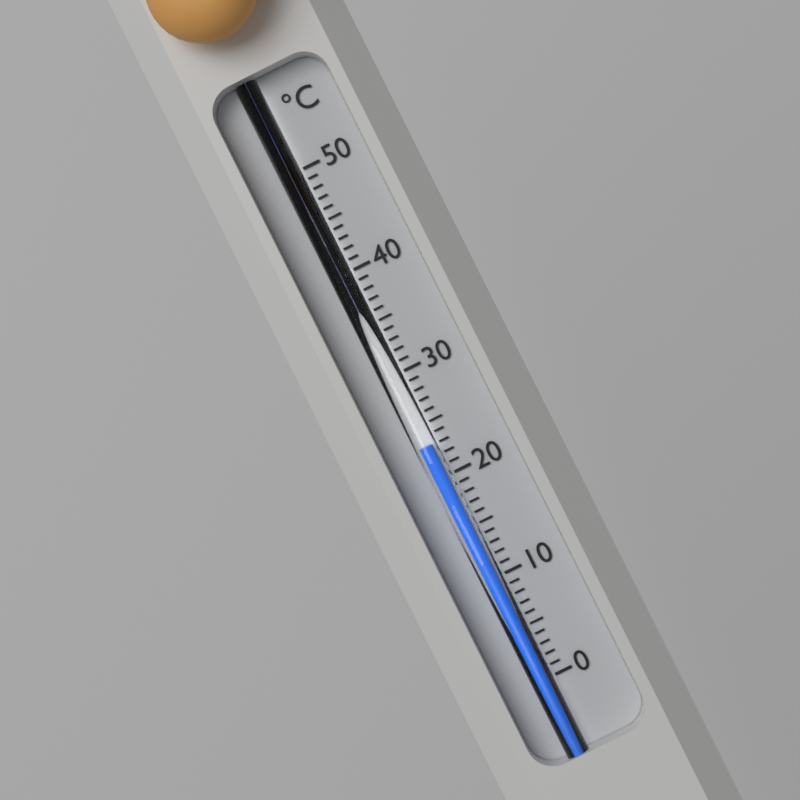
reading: 23 °C
